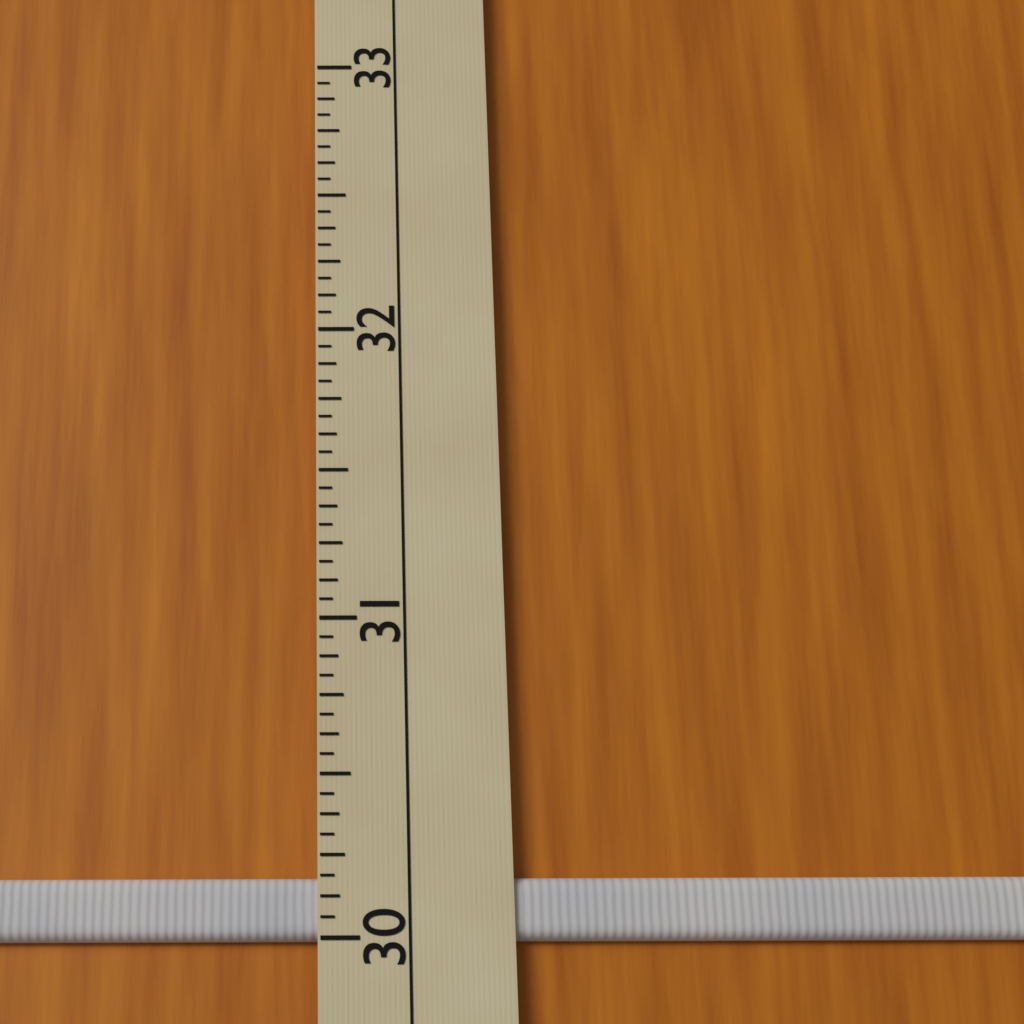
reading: 30.1875 (no unit)
